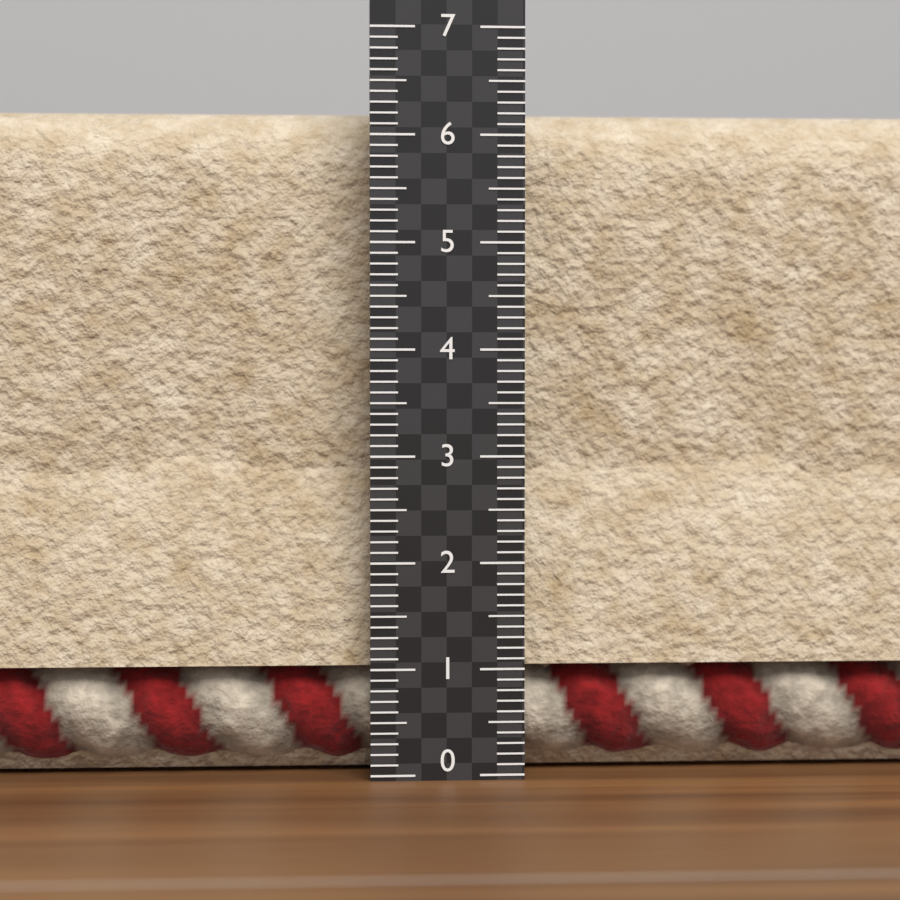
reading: 6.3 (no unit)
